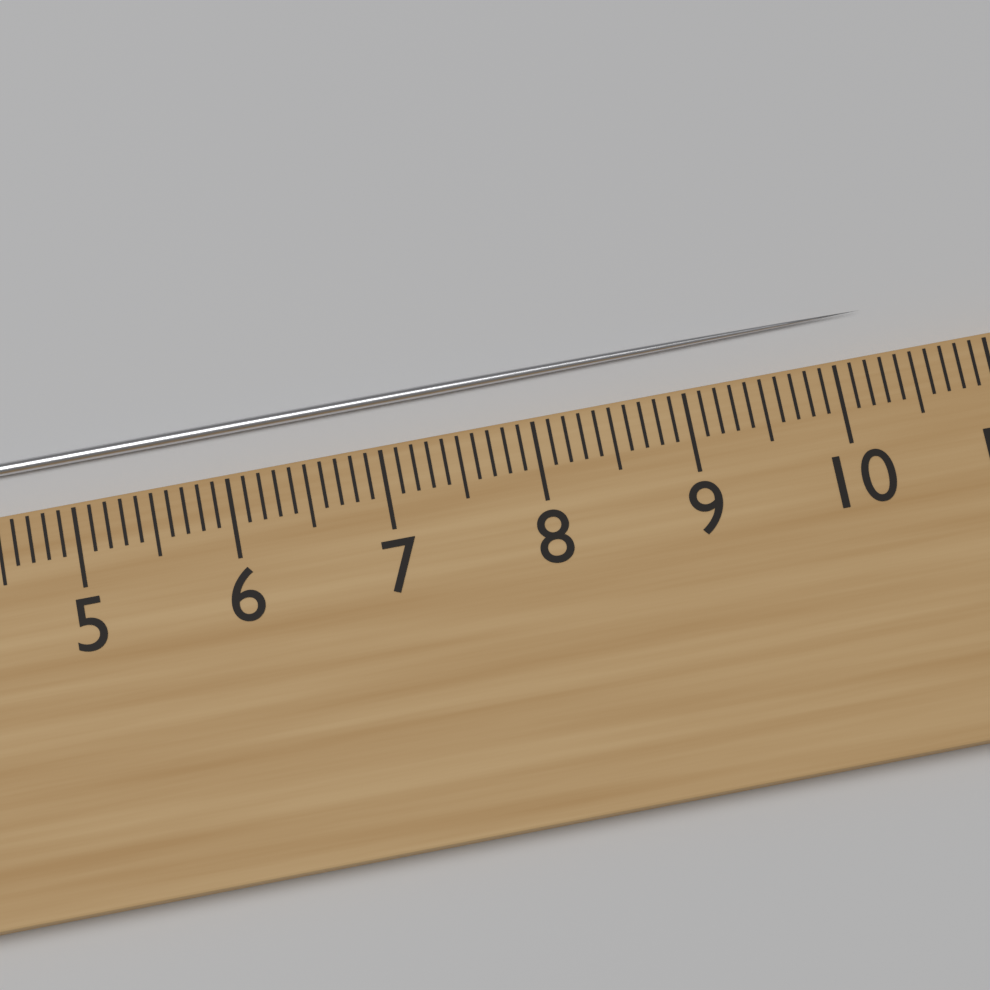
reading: 10.3 cm
